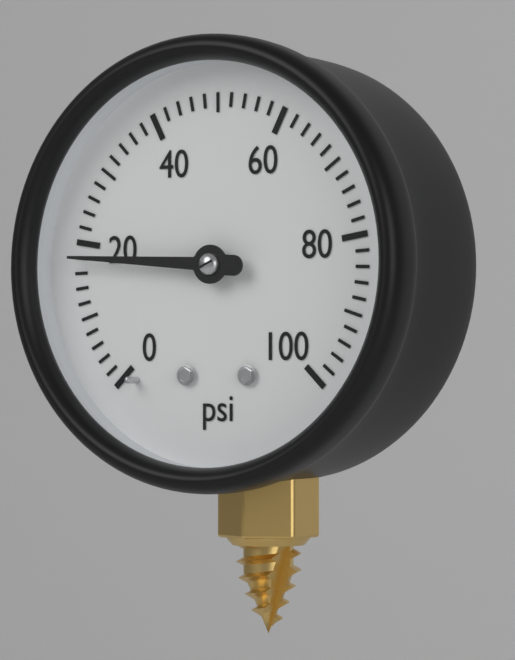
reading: 18 psi
